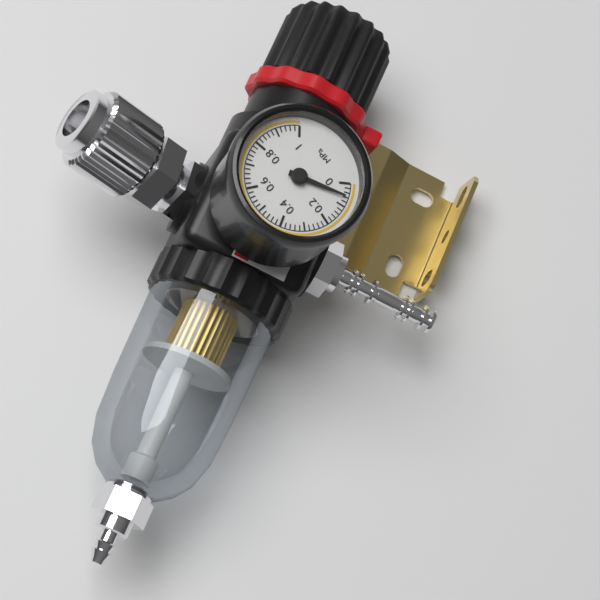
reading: 0.06 MPa
